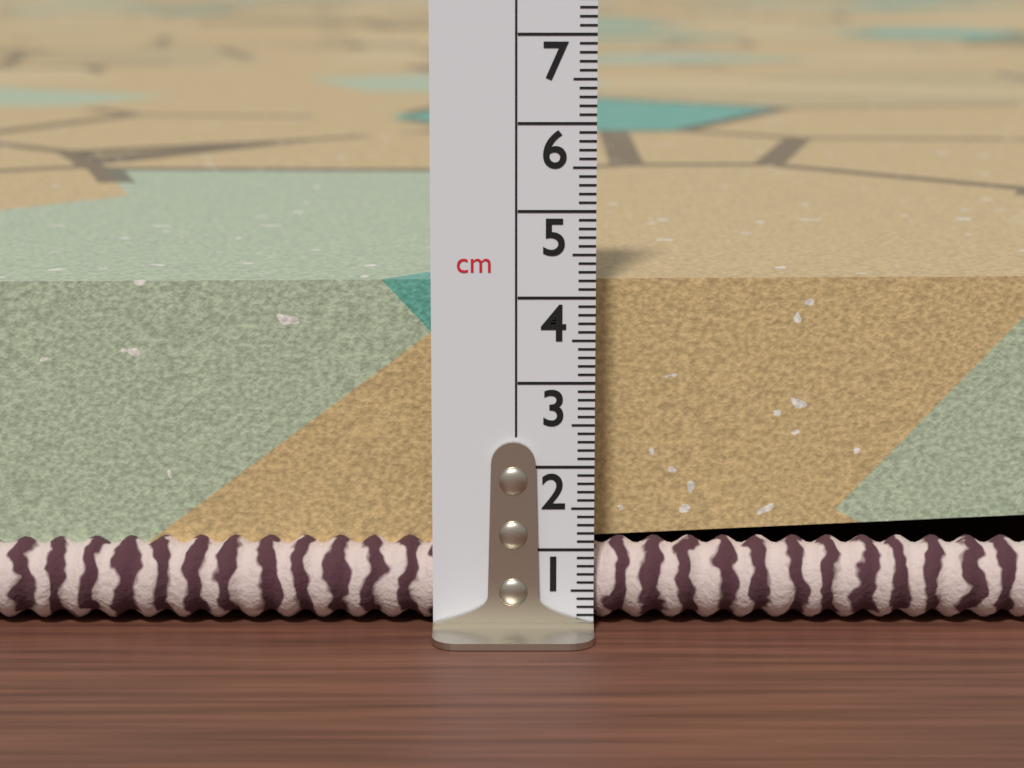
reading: 4.1 cm
